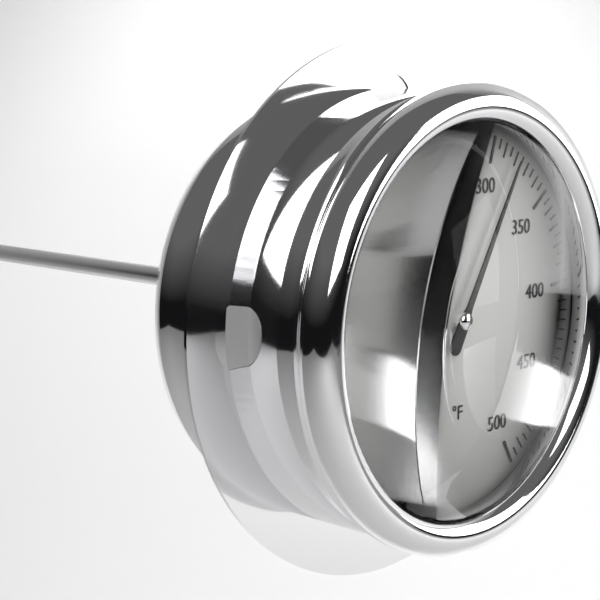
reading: 320 °F
